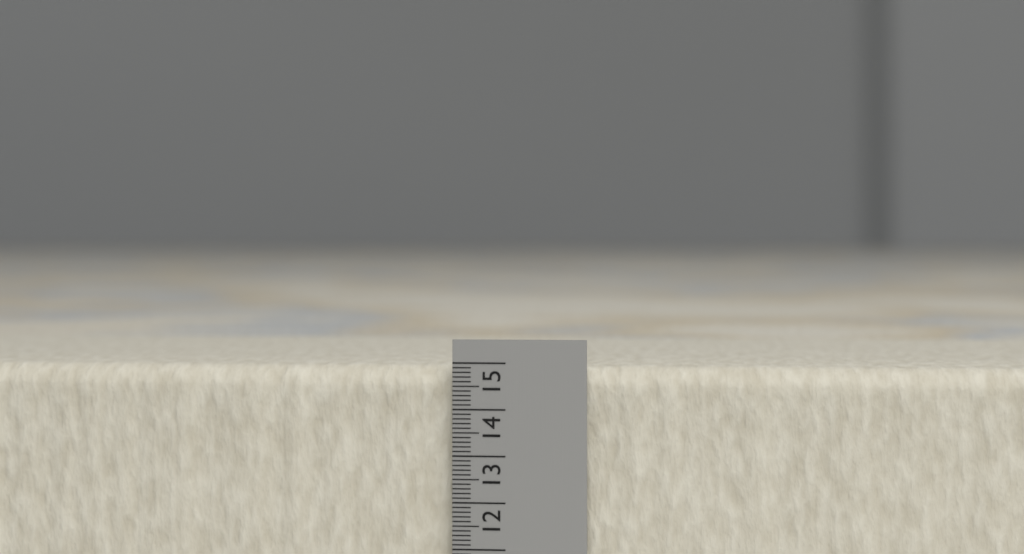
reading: 14.9 (no unit)
